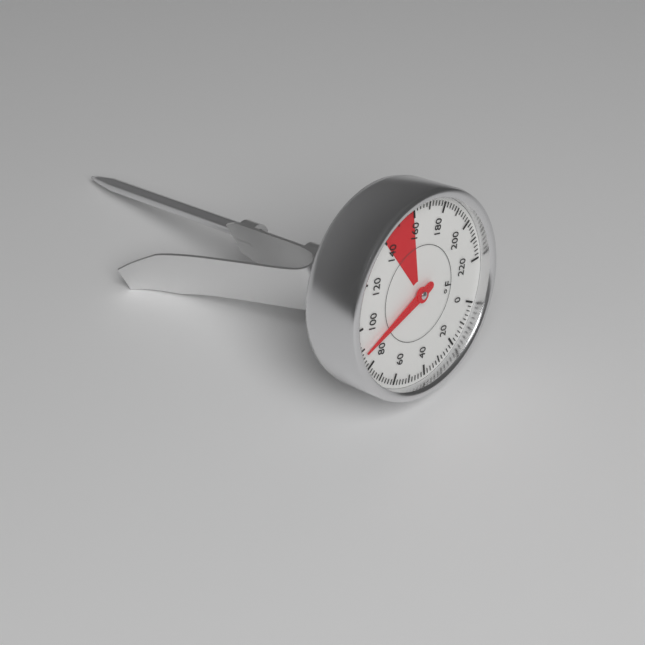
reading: 88 °F
